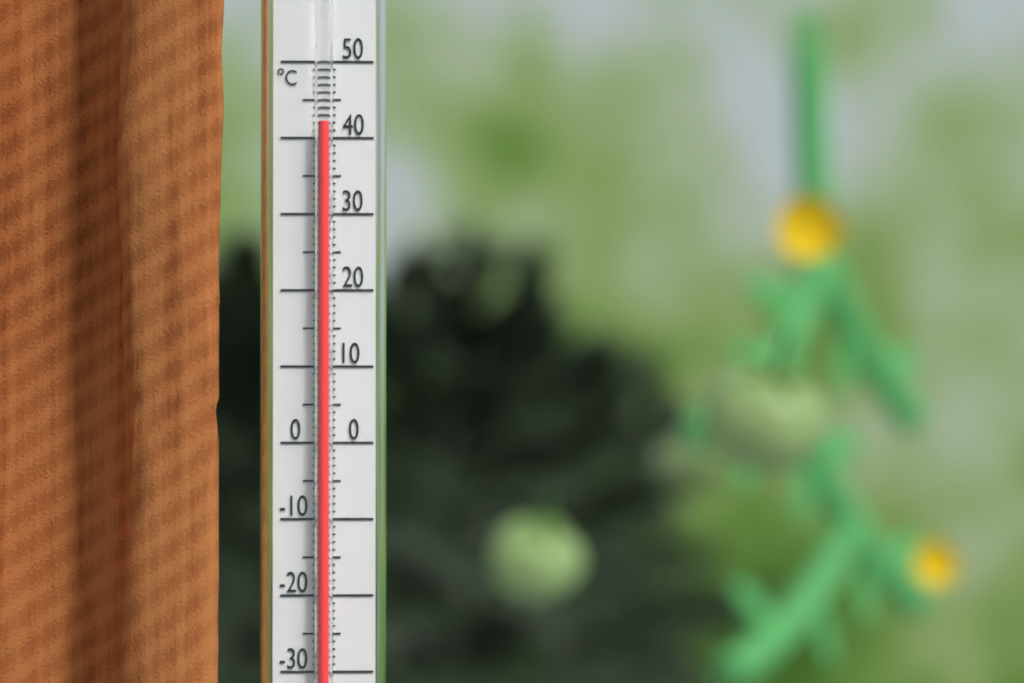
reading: 42 °C
